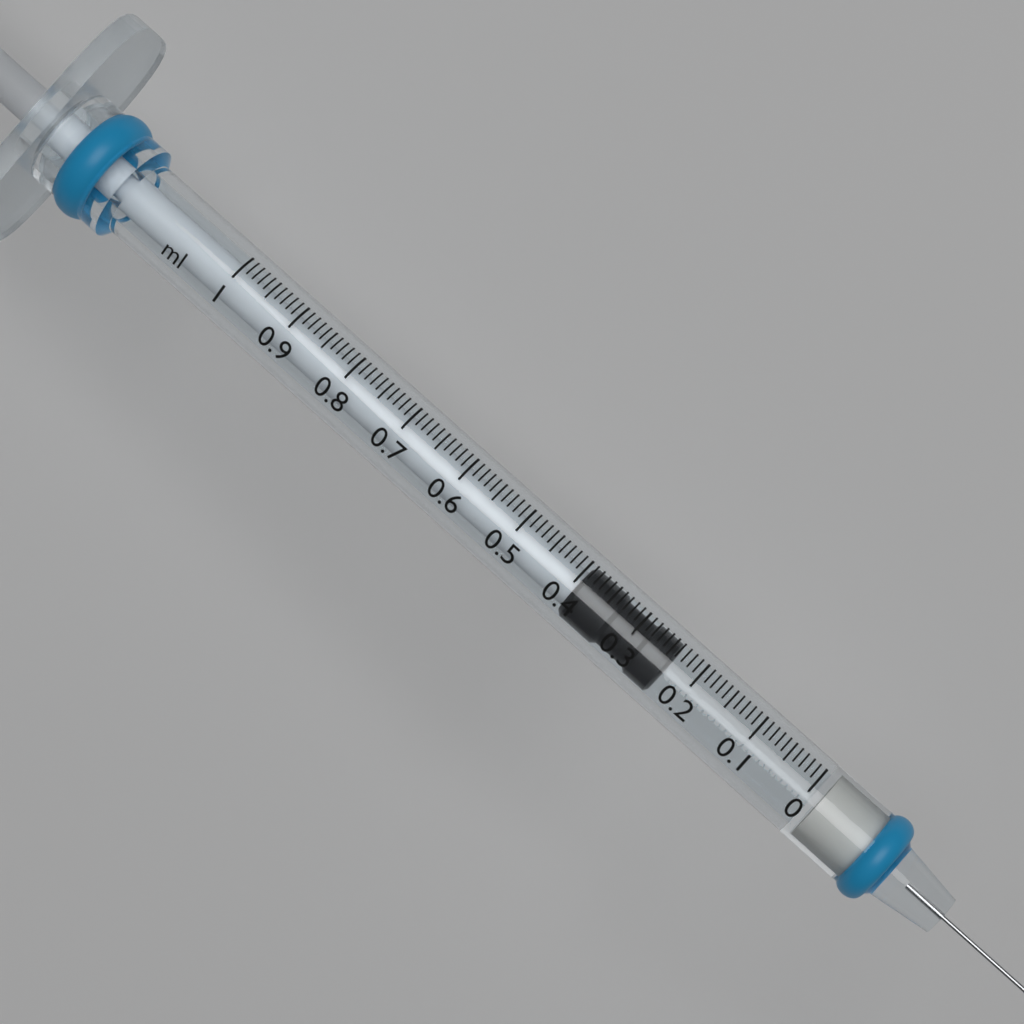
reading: 0.24 ml
